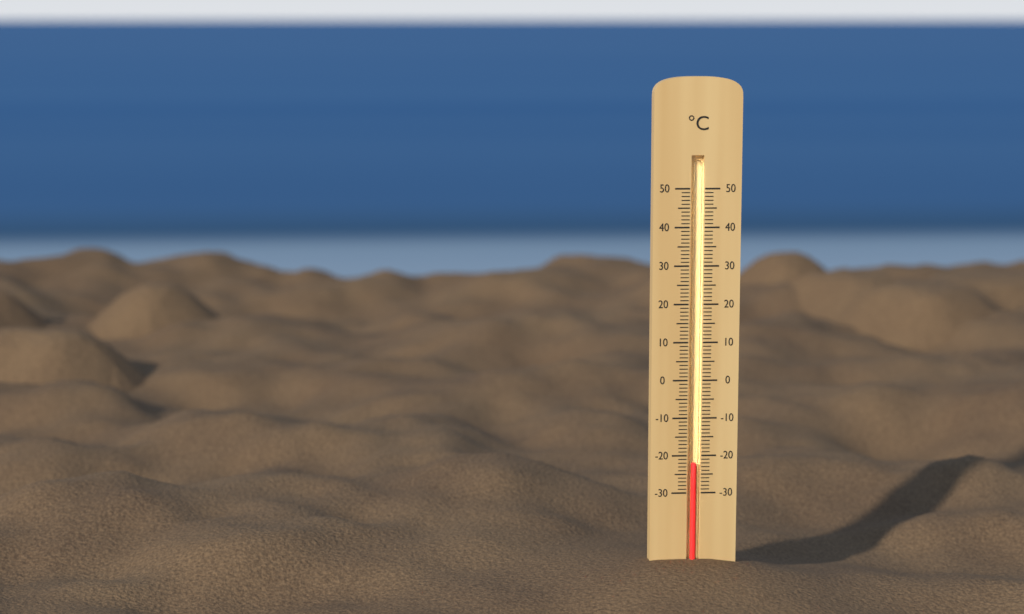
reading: -22 °C
